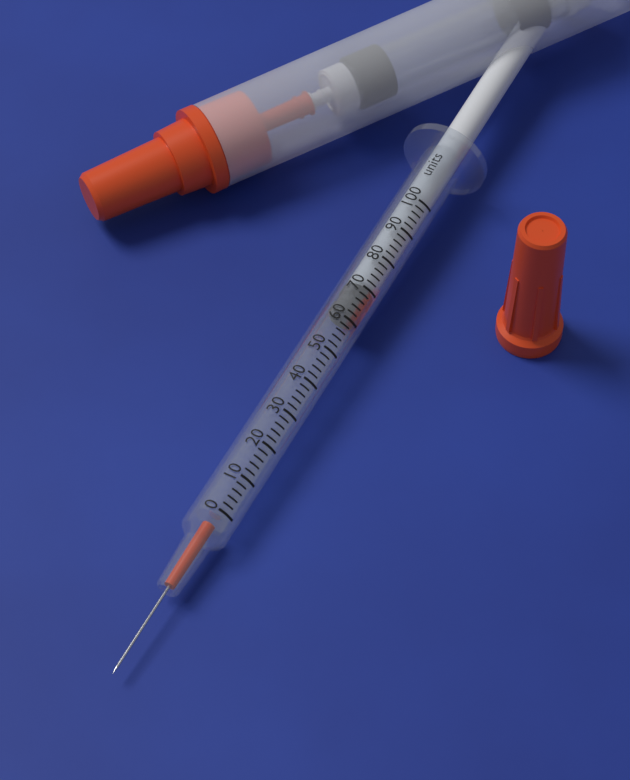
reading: 62 units
